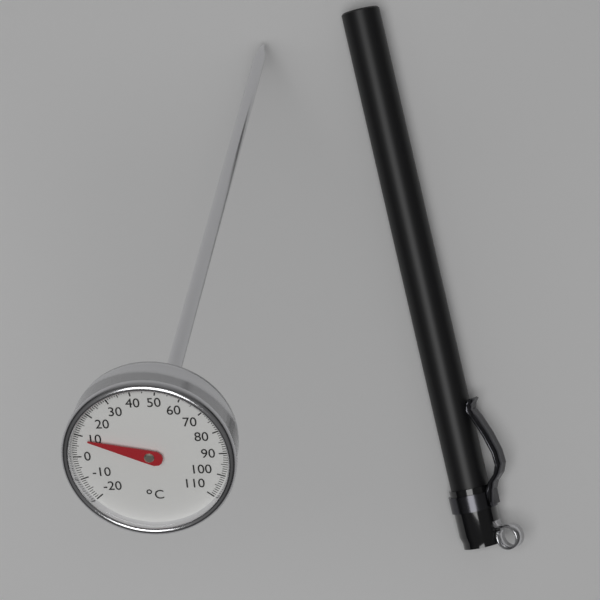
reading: 9 °C
